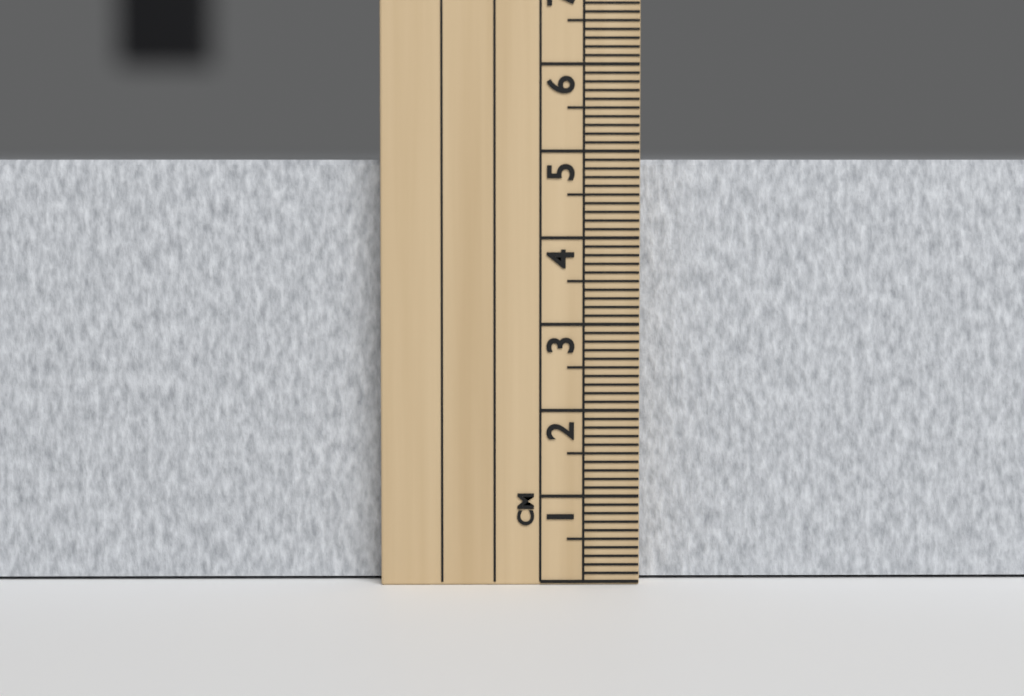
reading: 4.9 cm
